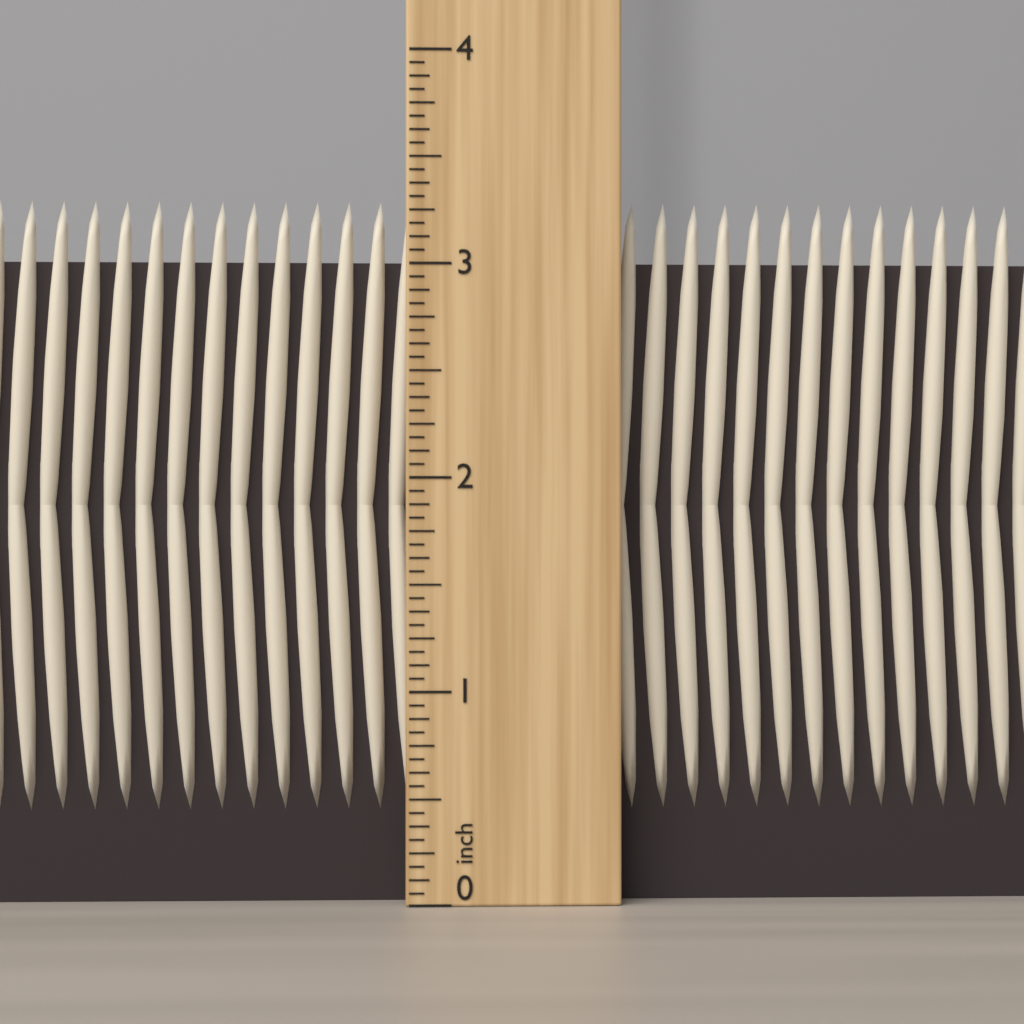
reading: 3.3125 inch
